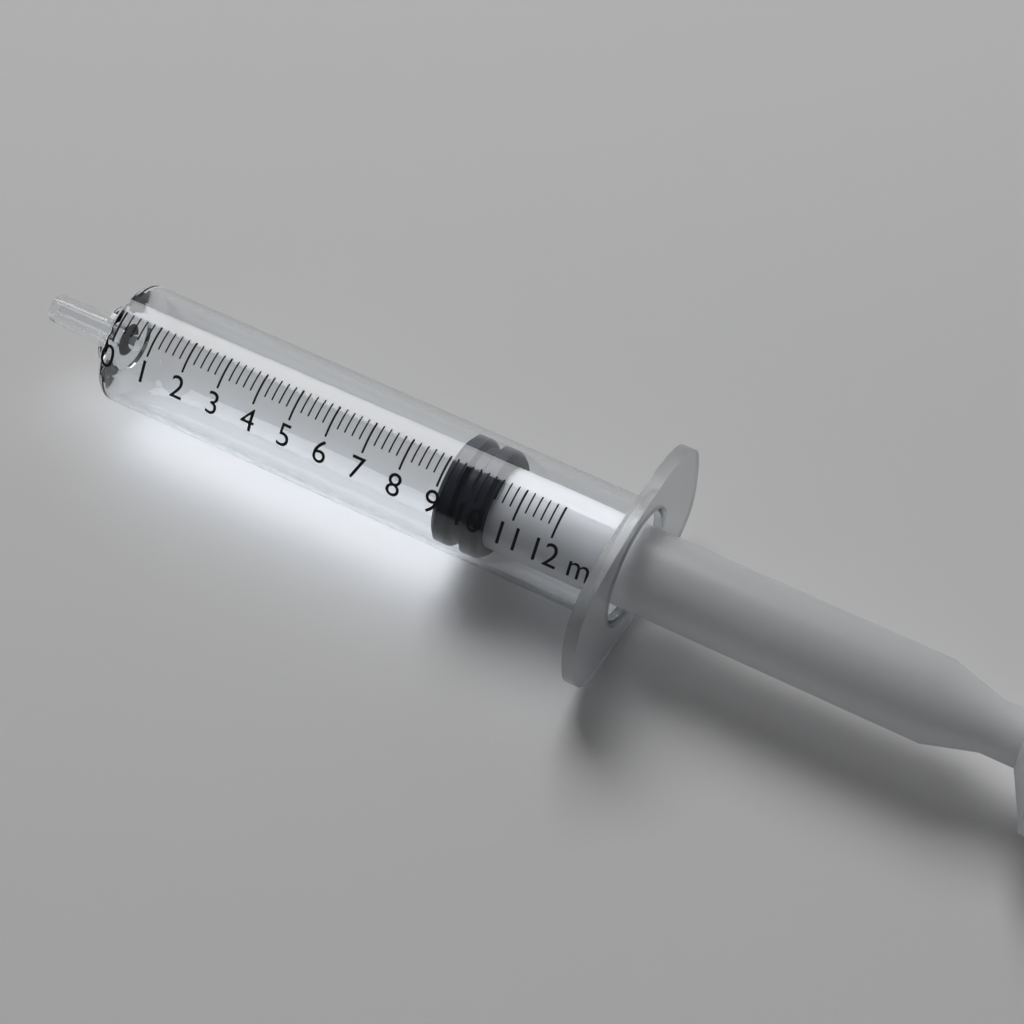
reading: 9.0 ml
